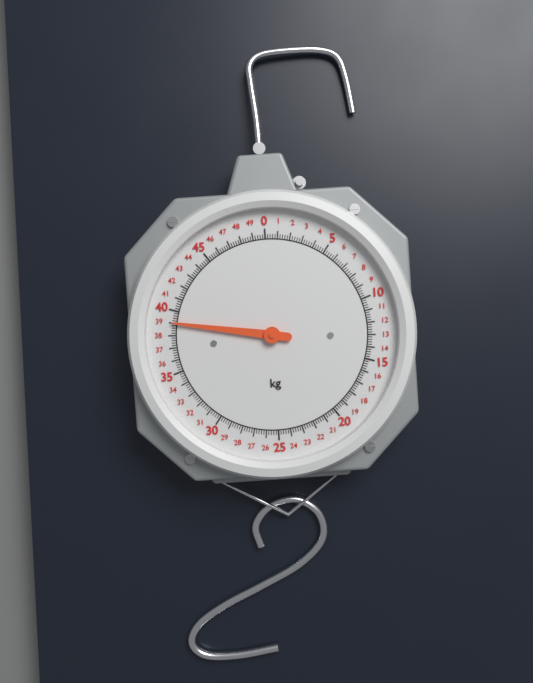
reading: 39.0 kg
